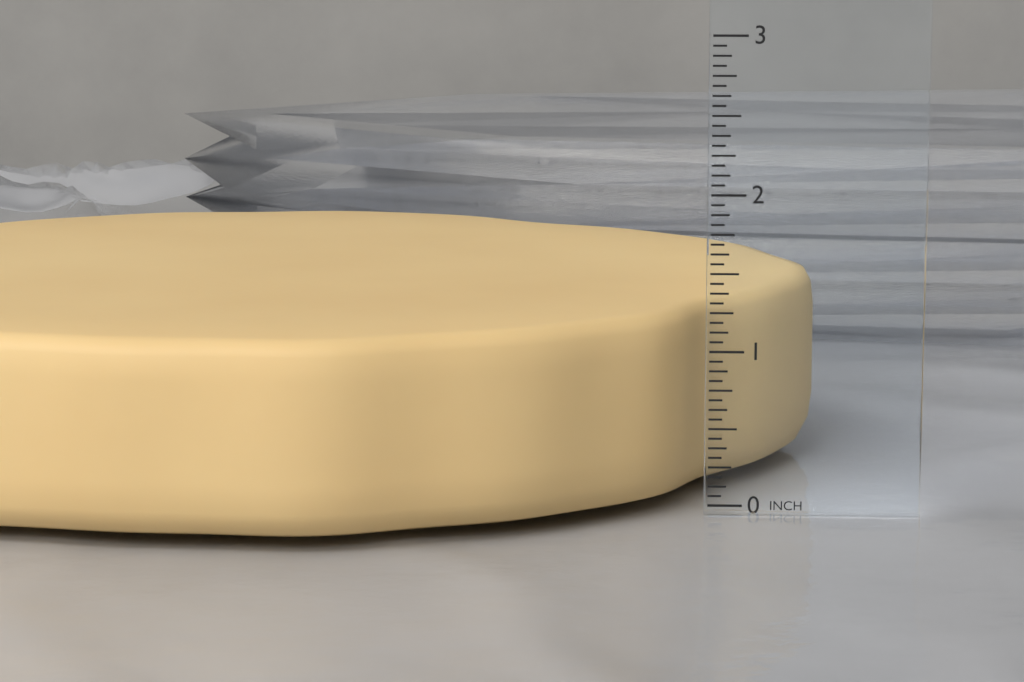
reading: 1.2500 in
